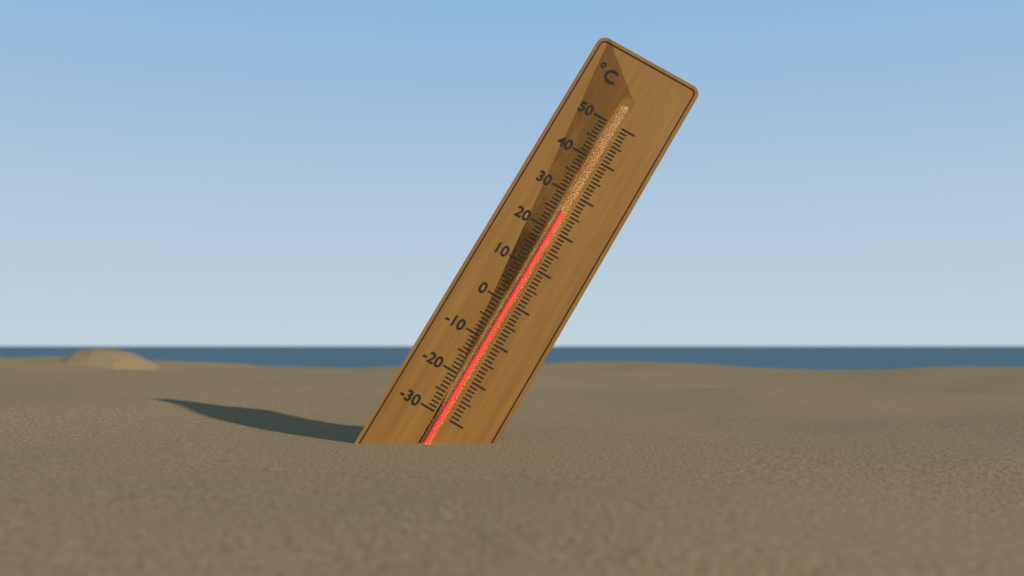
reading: 25 °C
